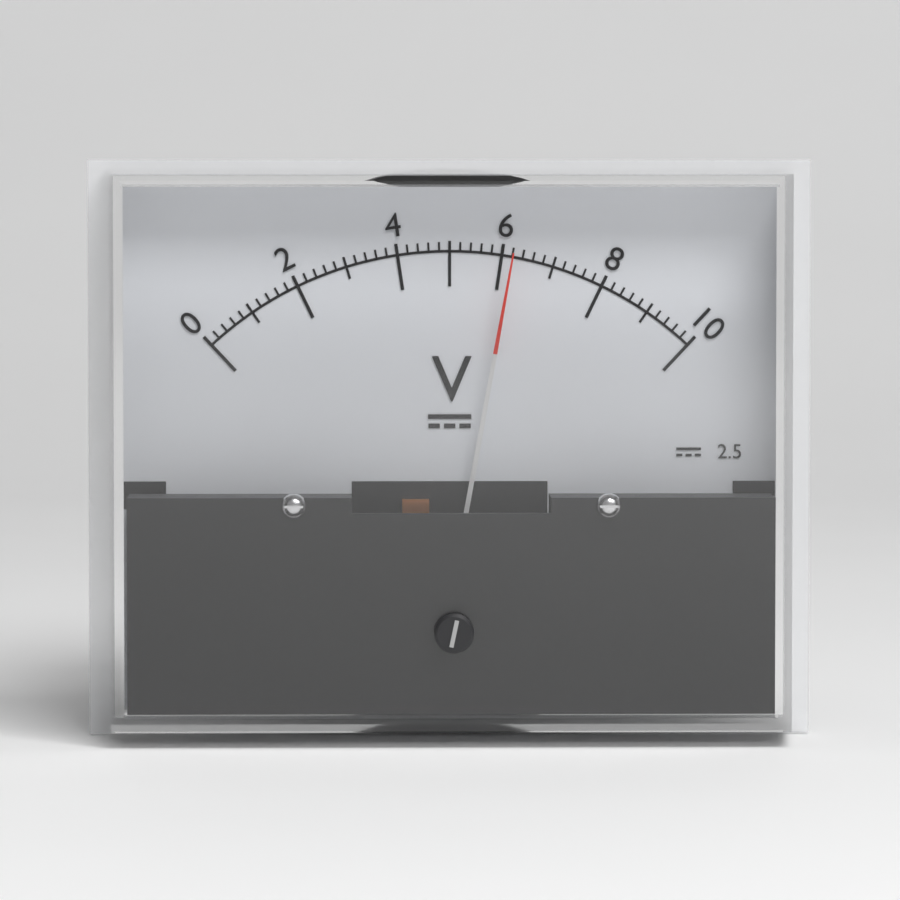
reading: 6.2 V
